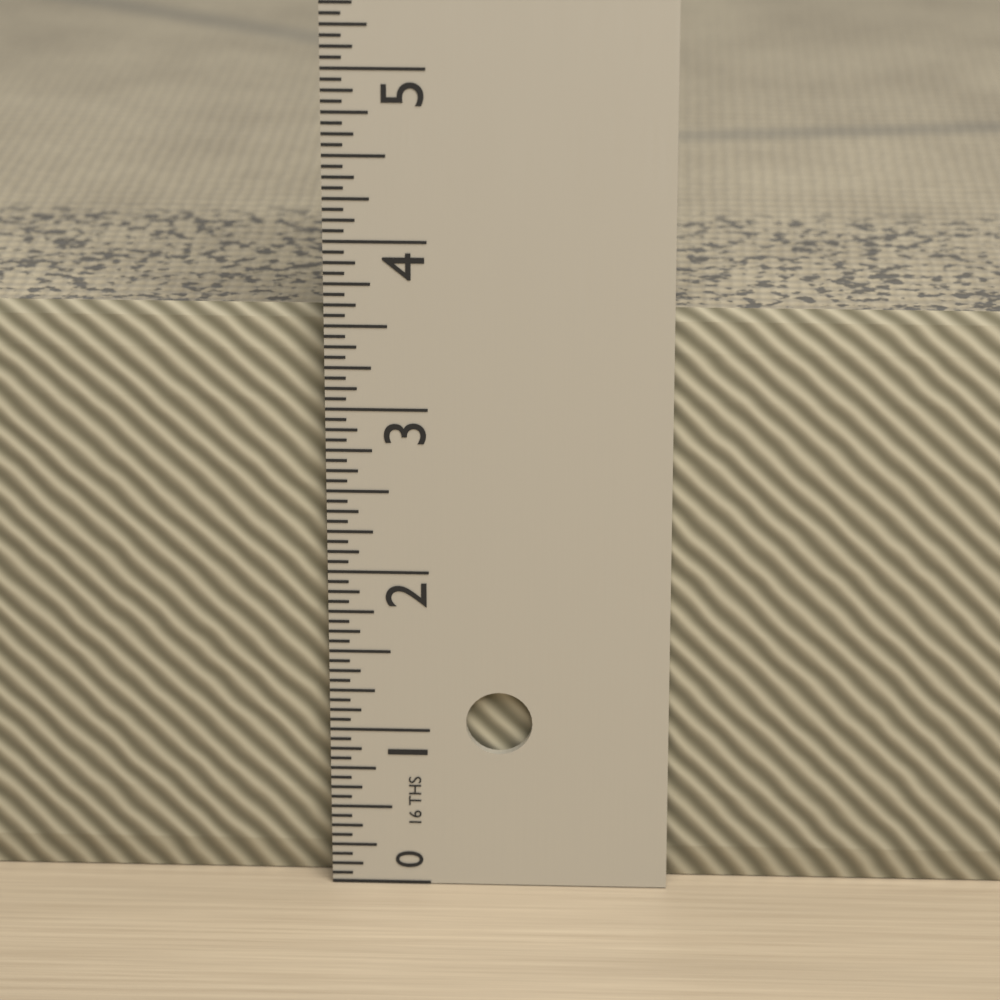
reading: 3.5625 in
